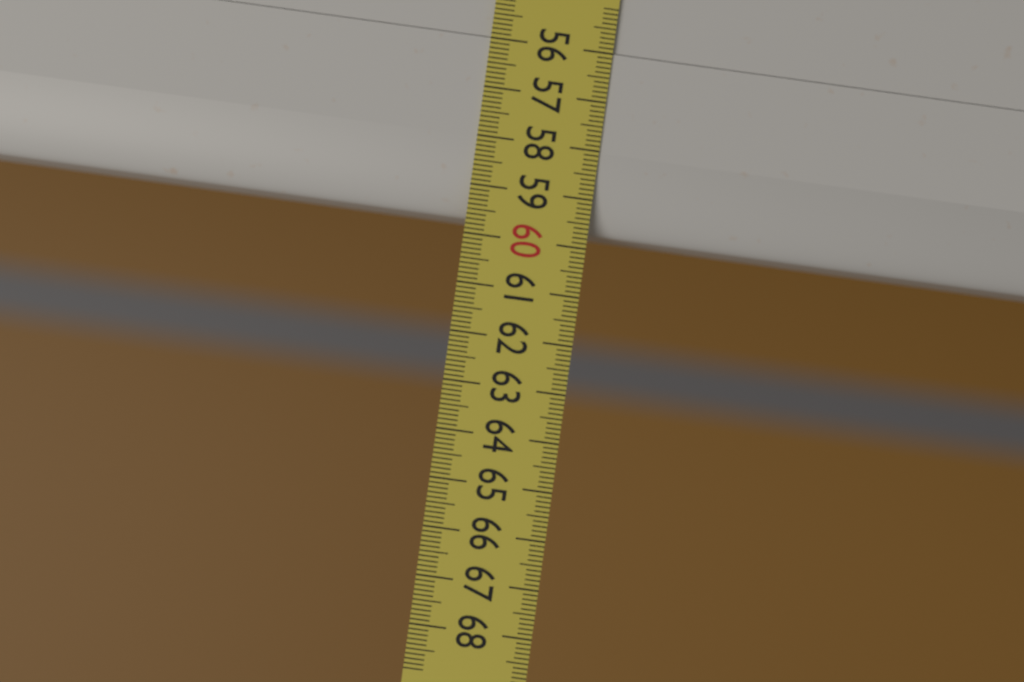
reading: 59.7 (no unit)
